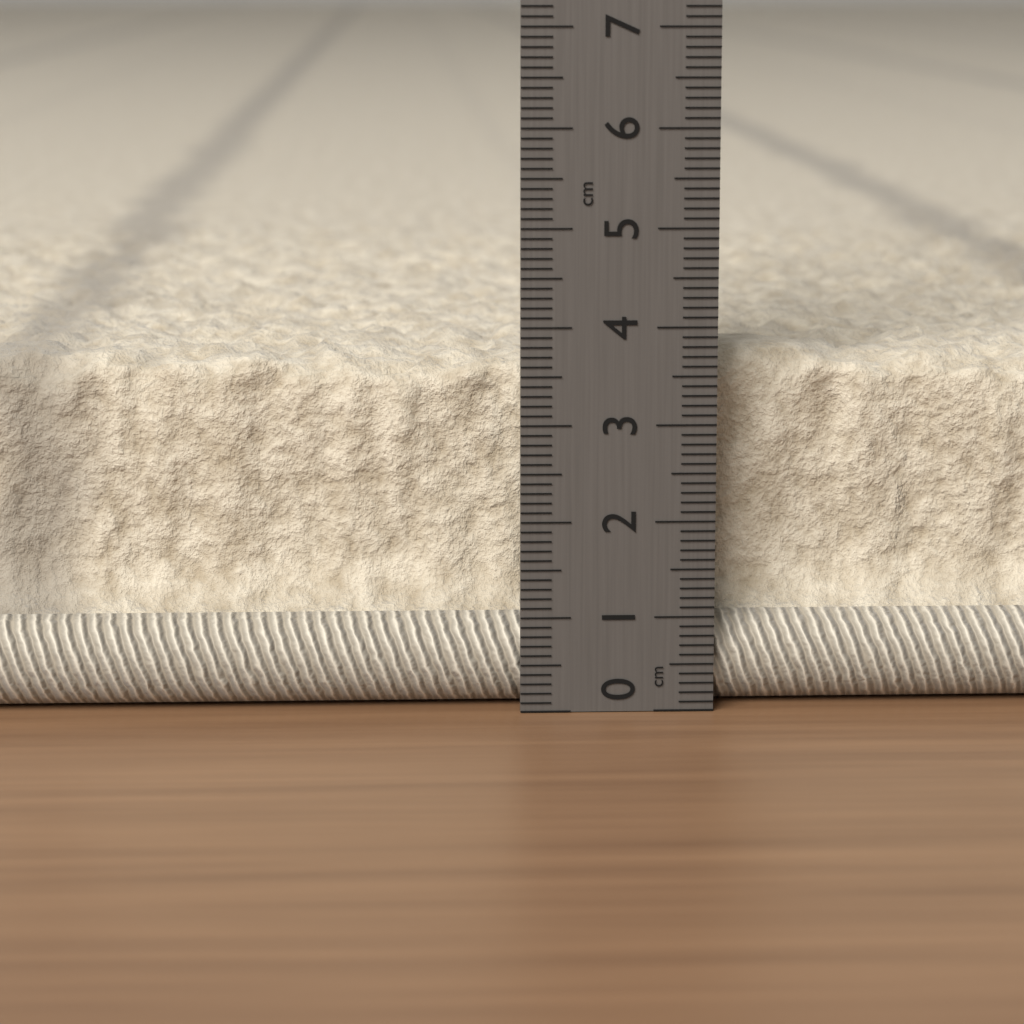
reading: 3.7 cm
